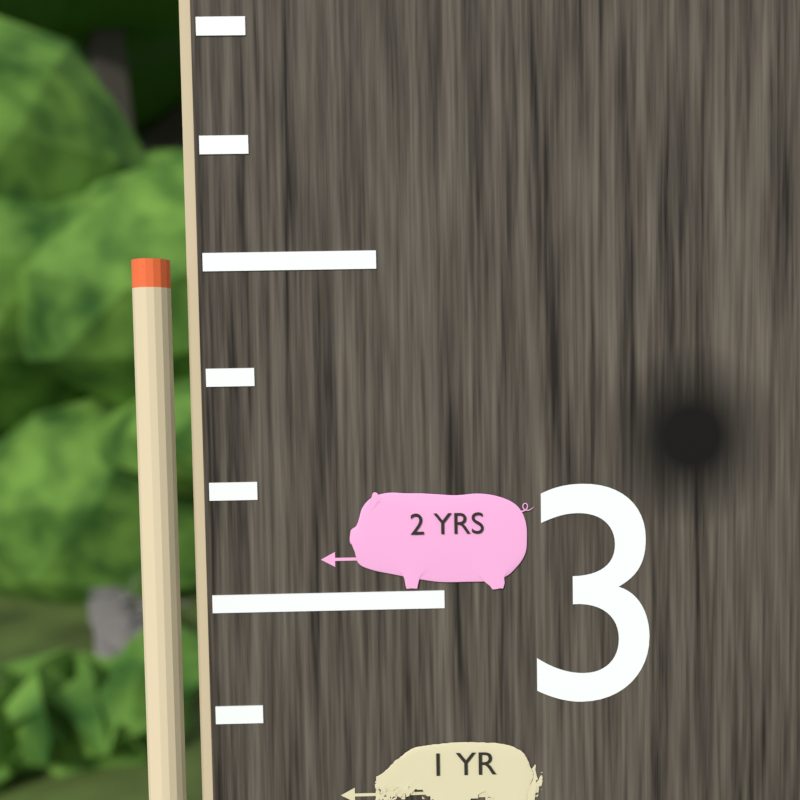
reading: 3.250000 (no unit)
